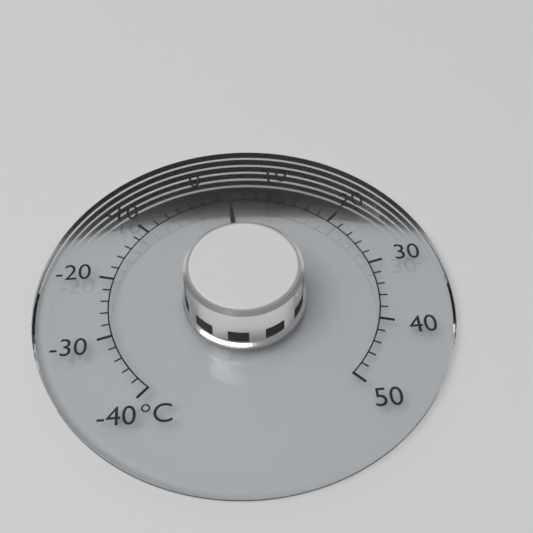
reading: 4 °C
